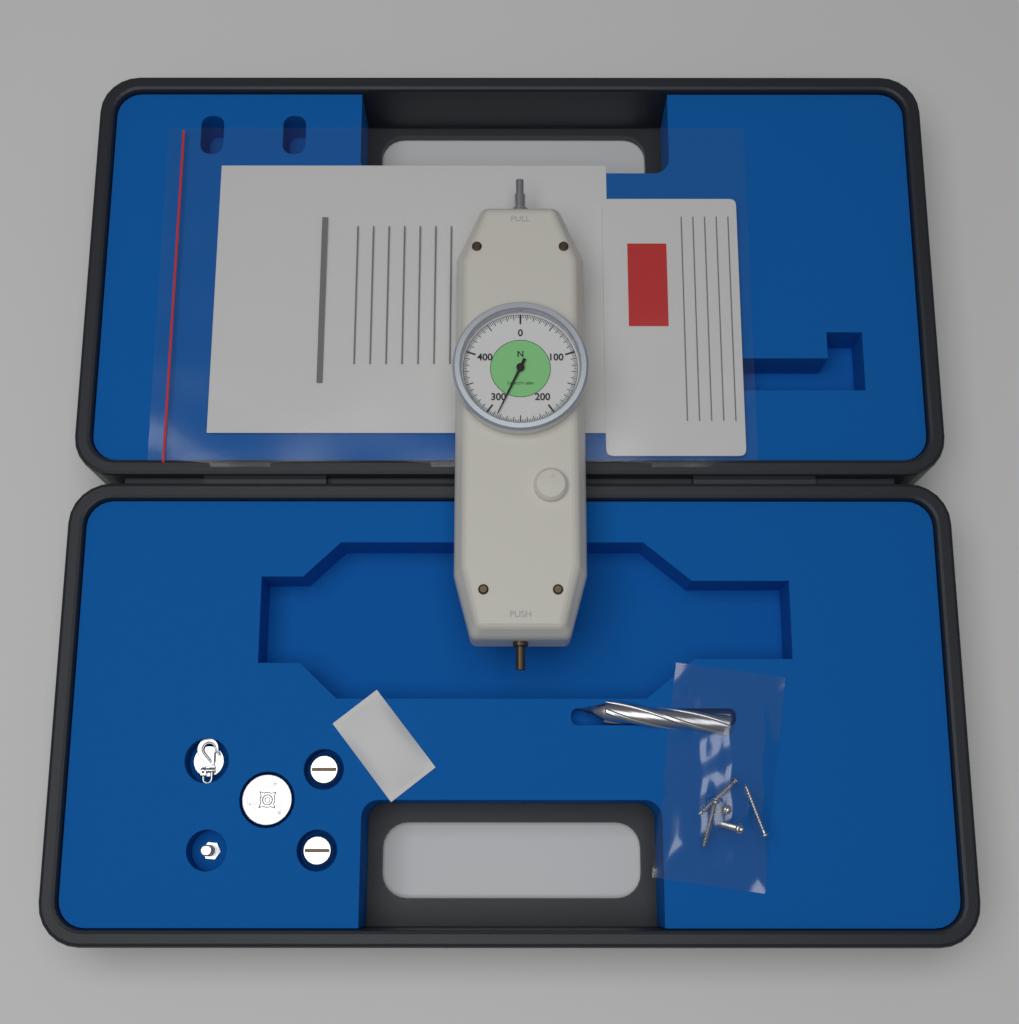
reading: 285.0 N
